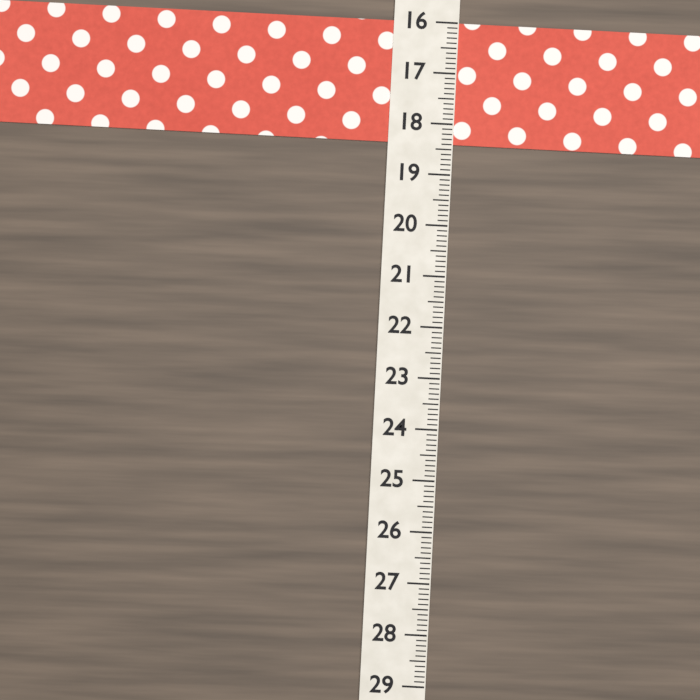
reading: 18.4 (no unit)
